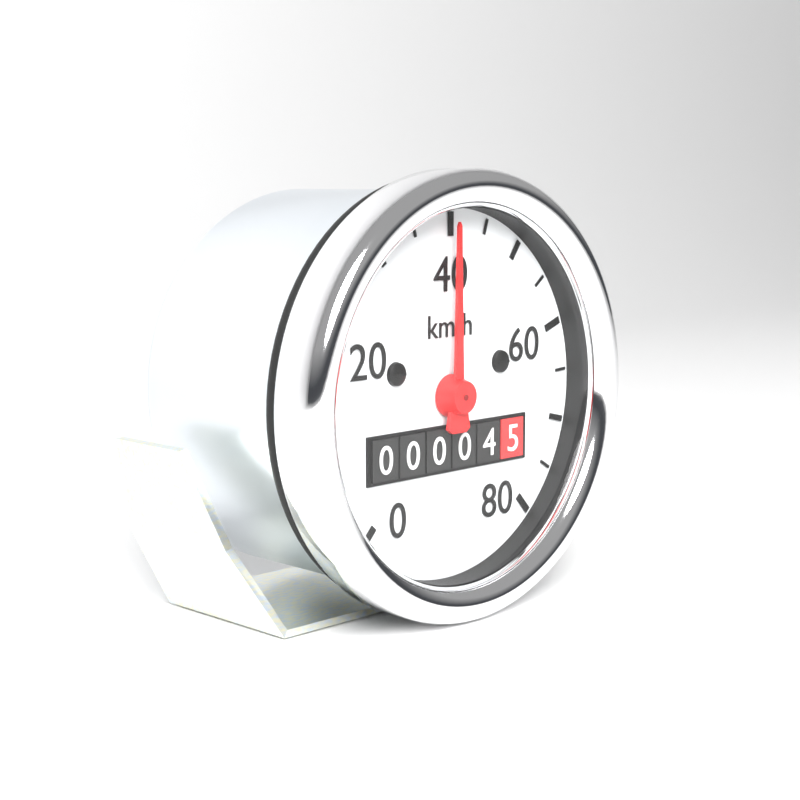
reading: 40 km/h
